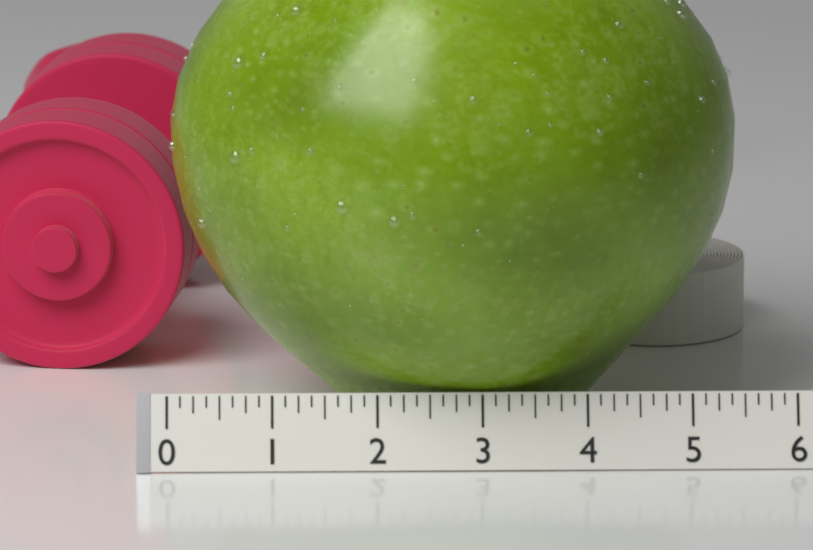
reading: 5.500 (no unit)
